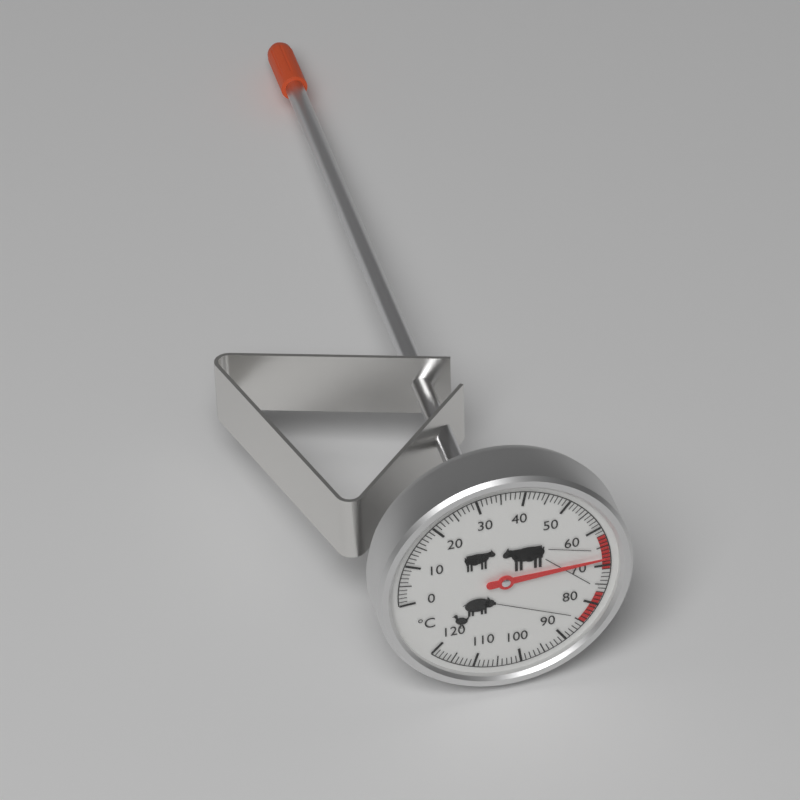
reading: 68 °C
